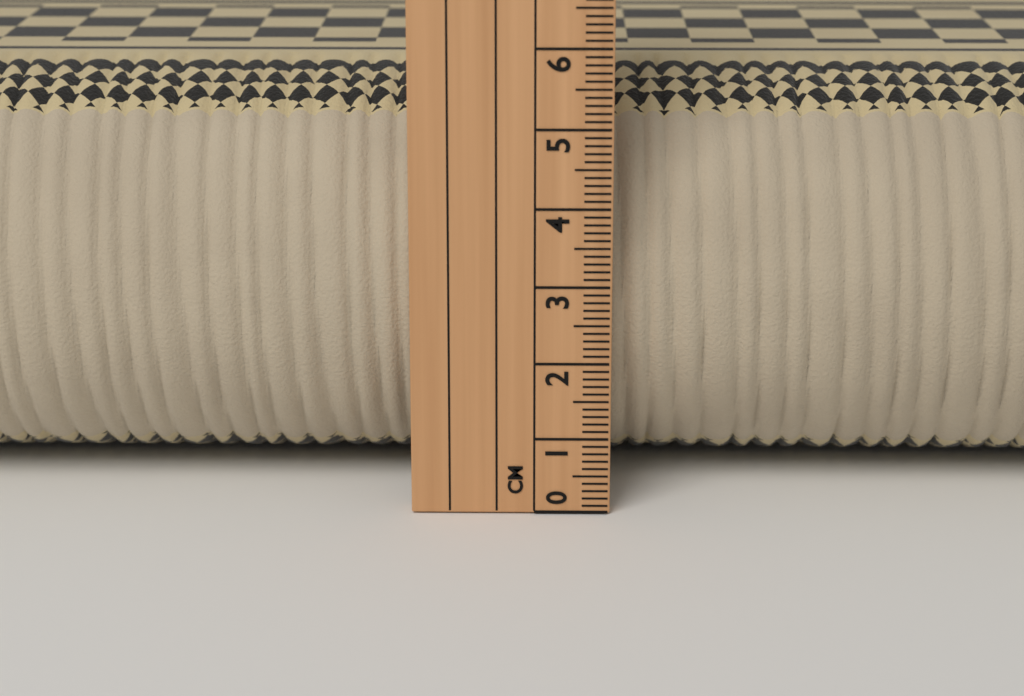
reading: 5.4 cm
